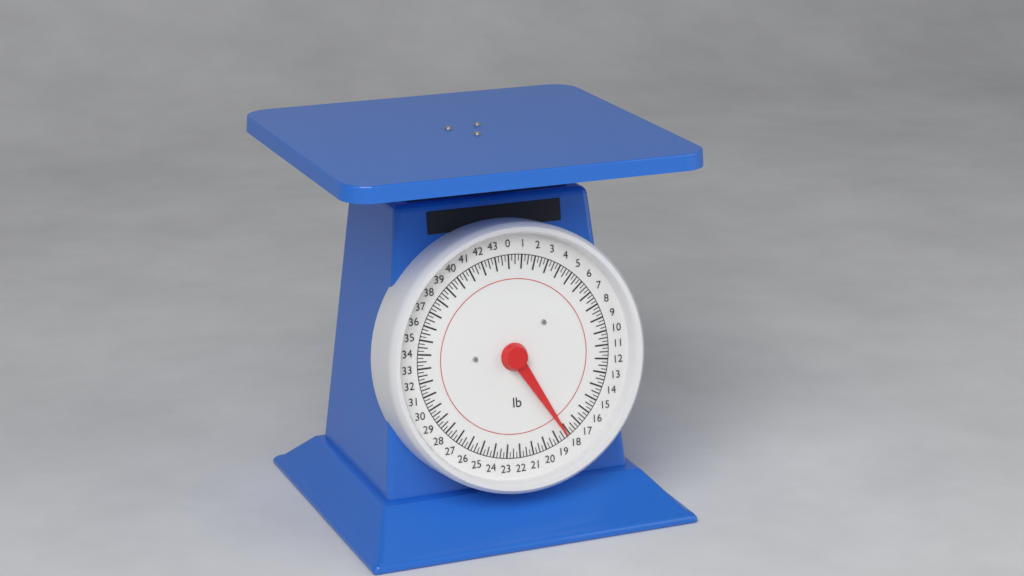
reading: 18.25 lb
